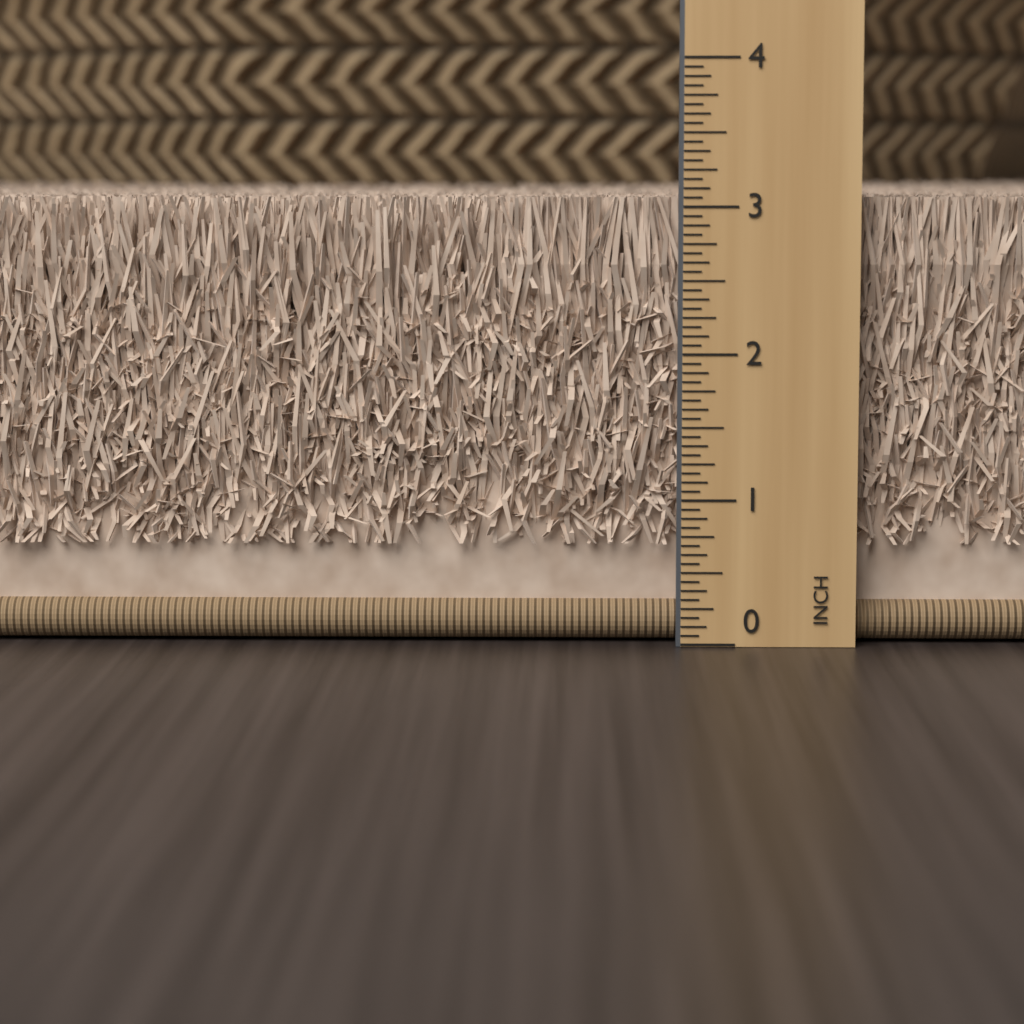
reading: 3.0625 in
